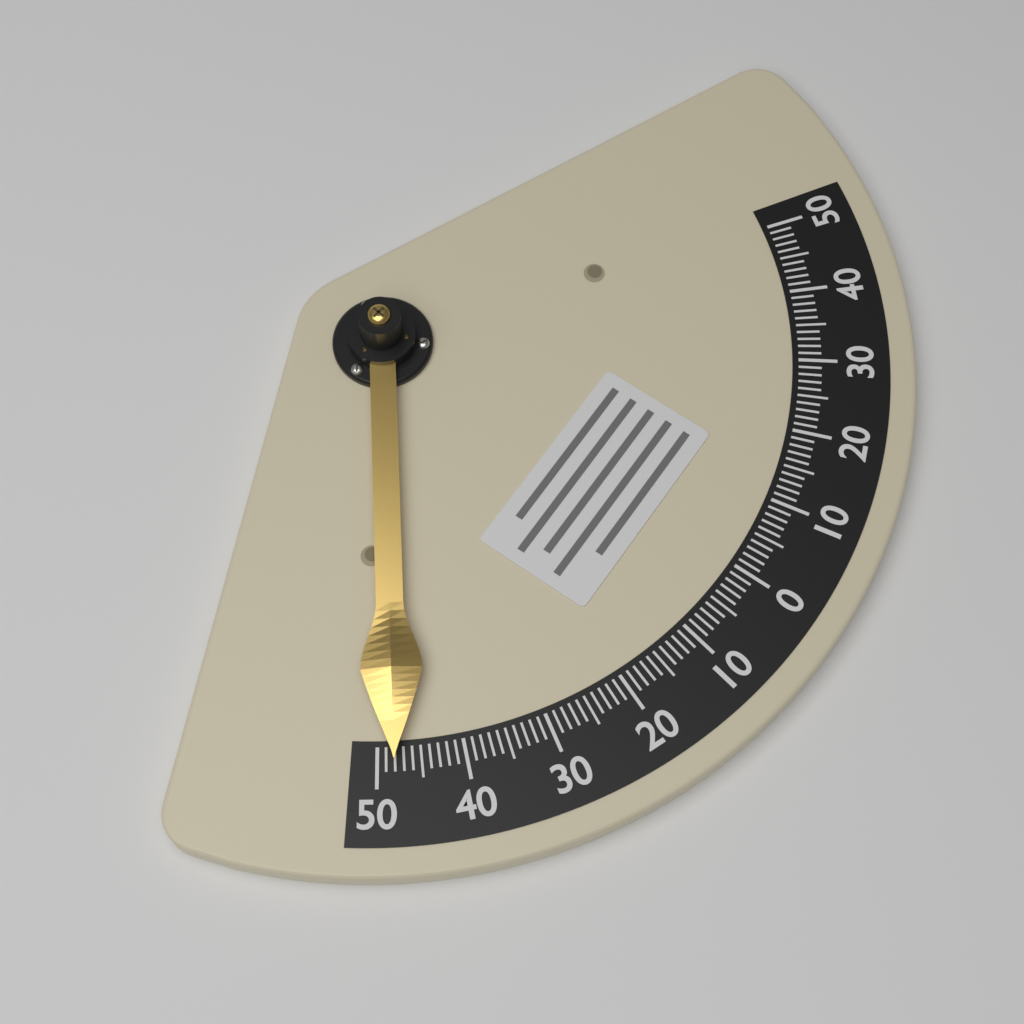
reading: -48 (no unit)
